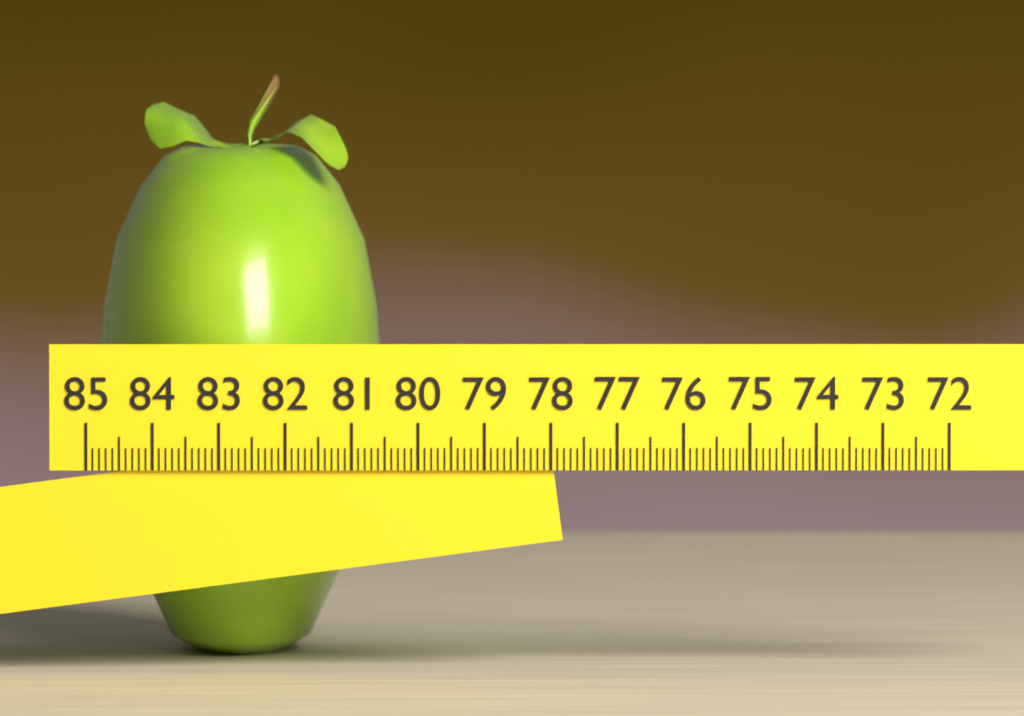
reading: 80.6 (no unit)
